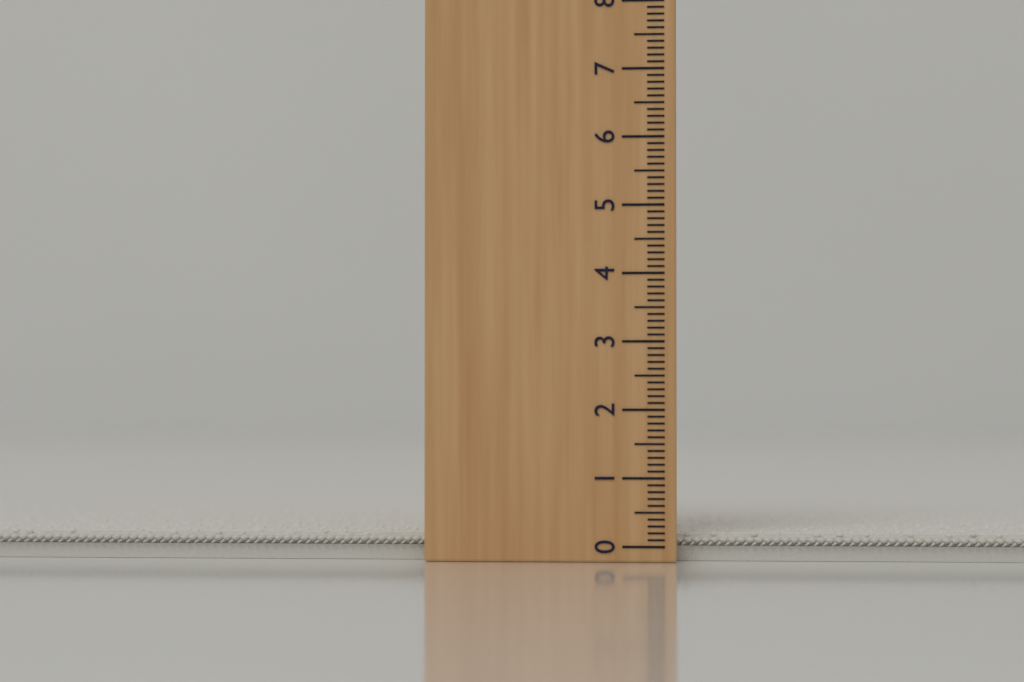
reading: 0.2 (no unit)
